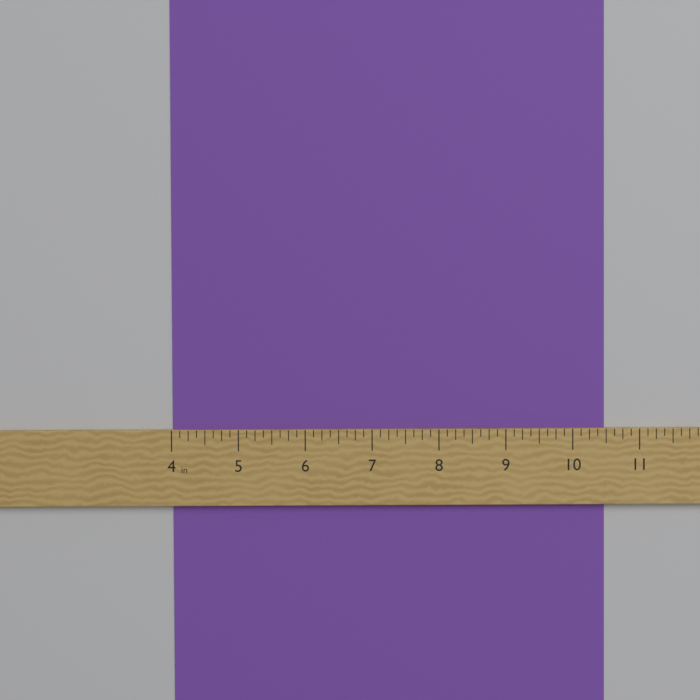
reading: 10.500 in
